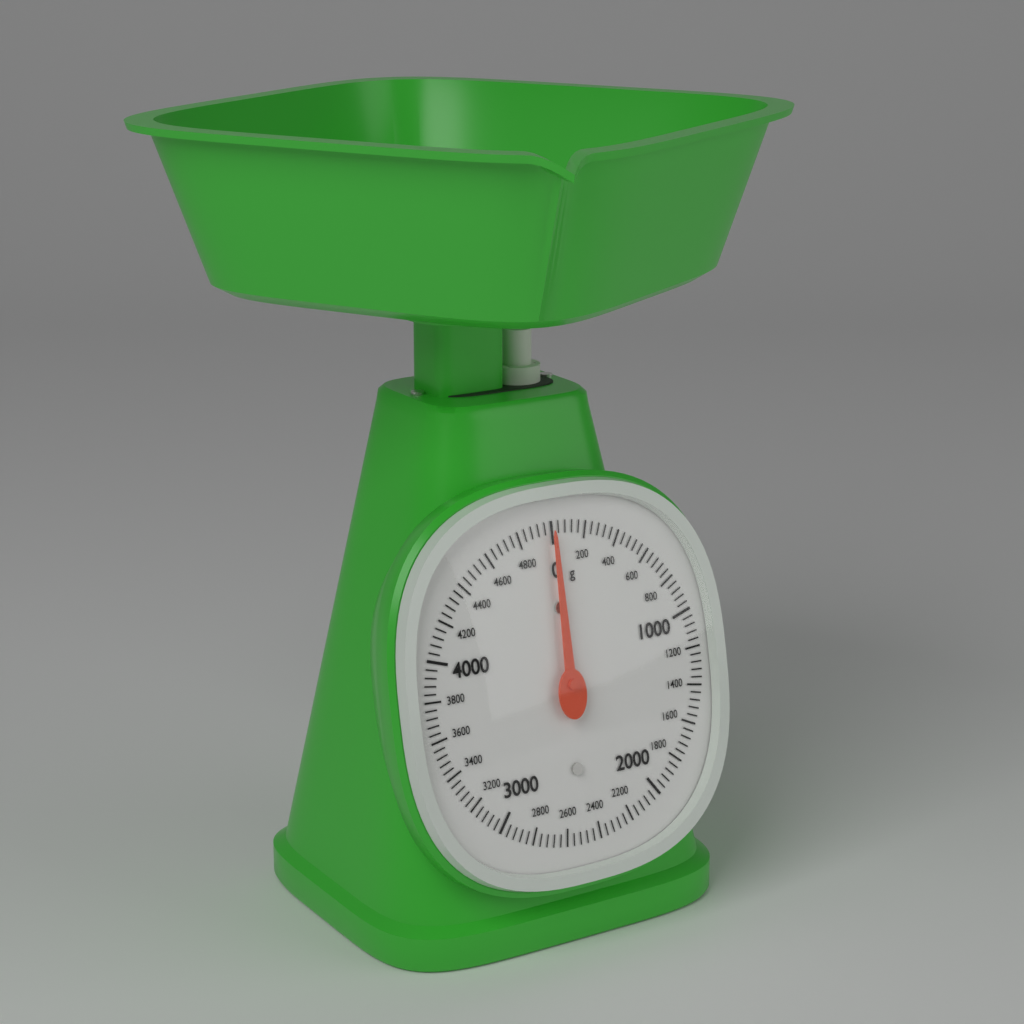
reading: 0 g
